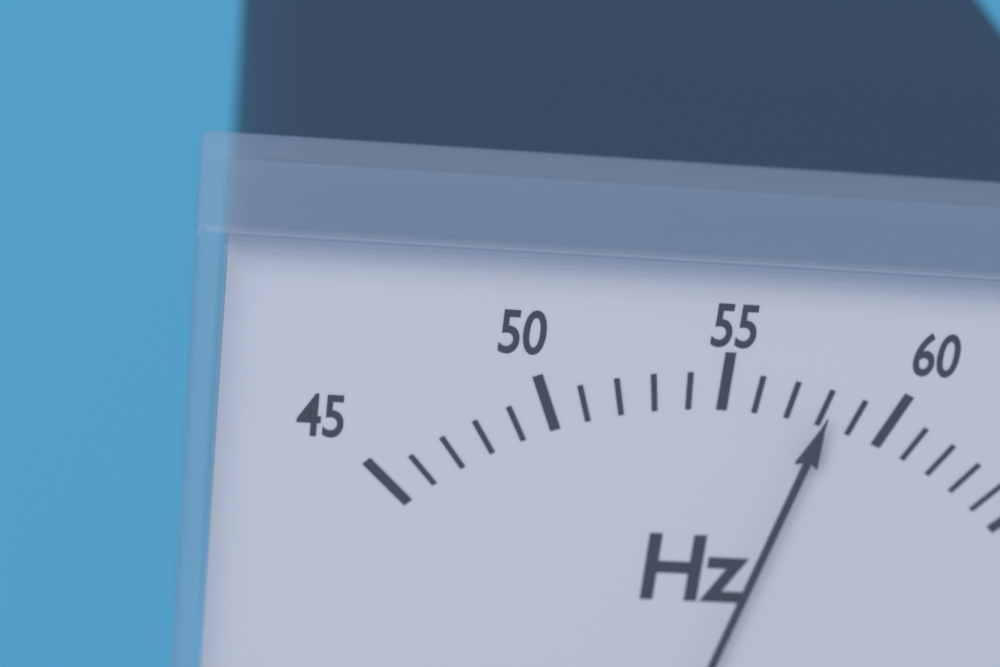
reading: 58 Hz
